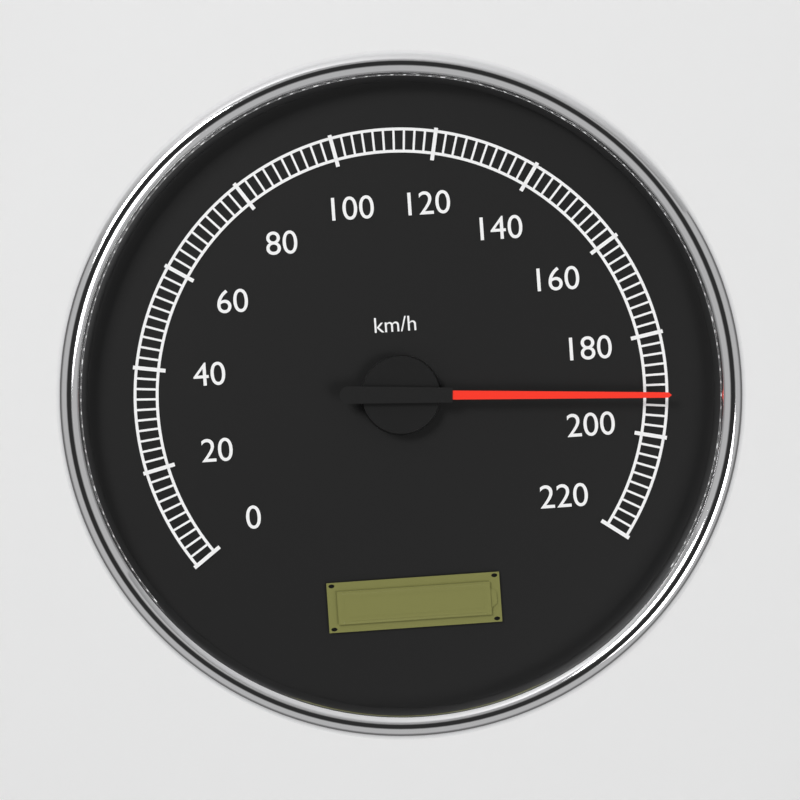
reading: 192 km/h
